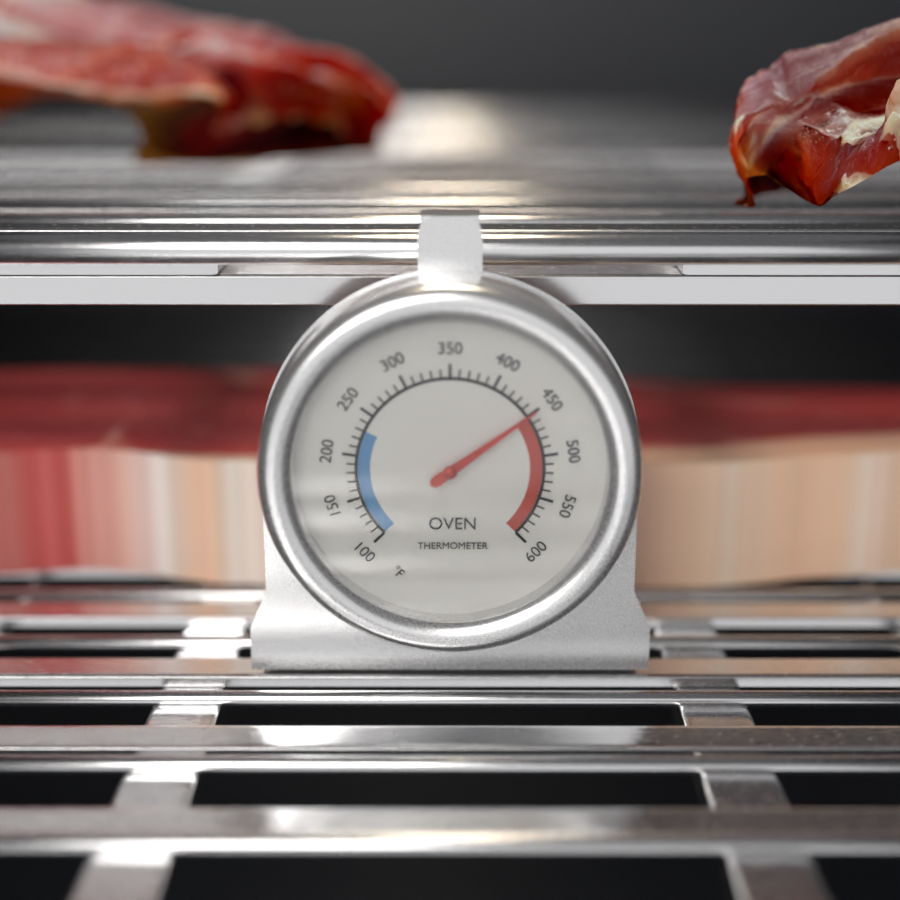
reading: 450 °F
